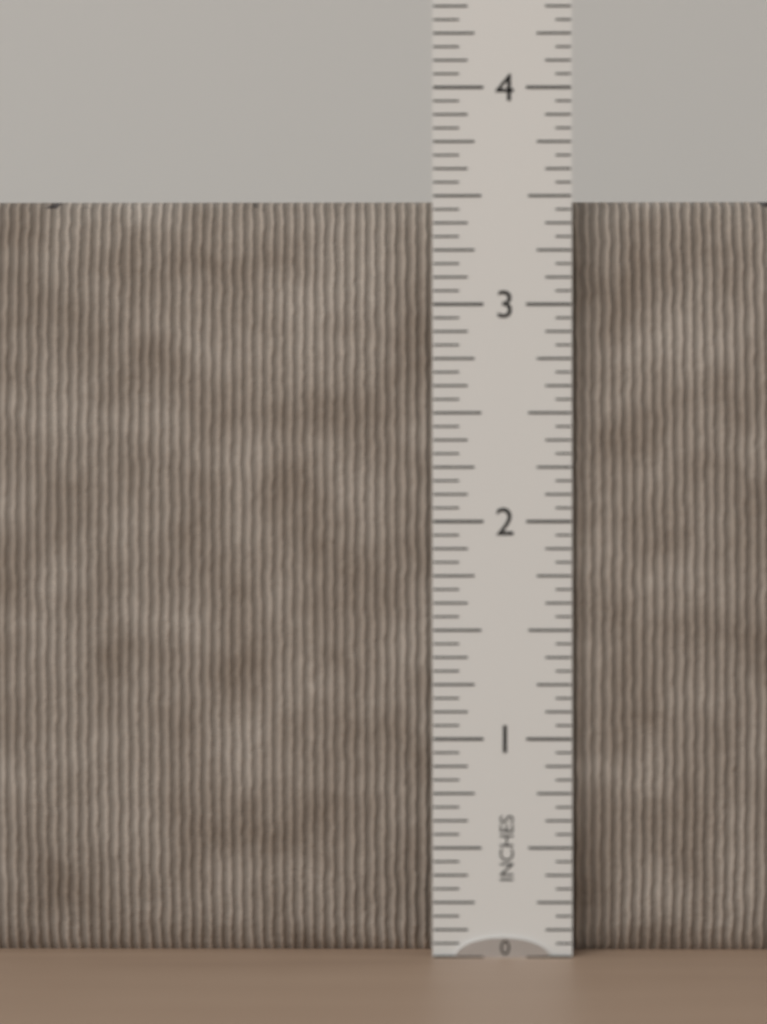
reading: 3.5000 in
